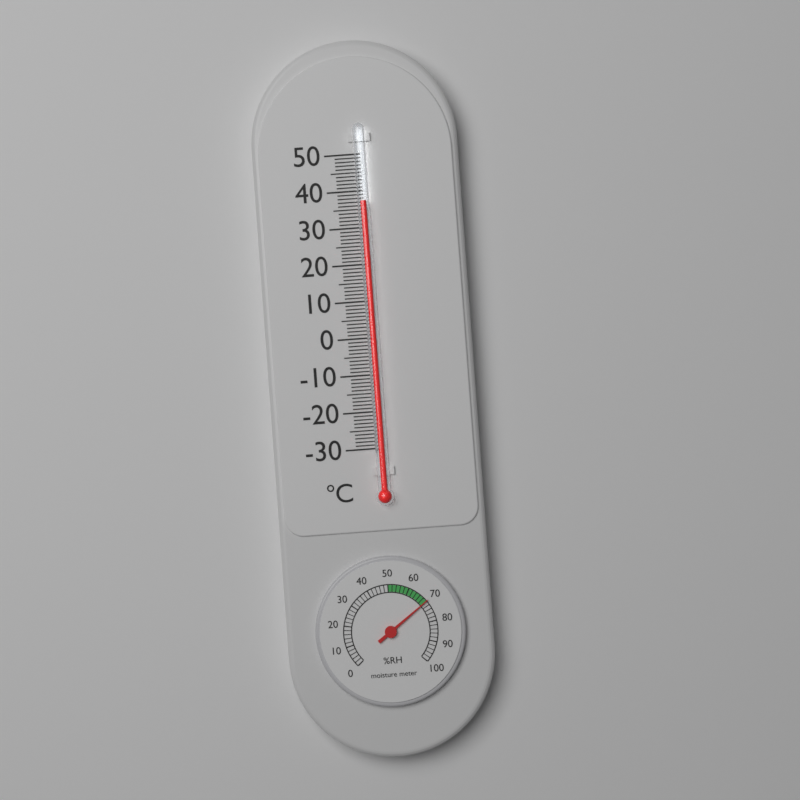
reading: 37 °C
